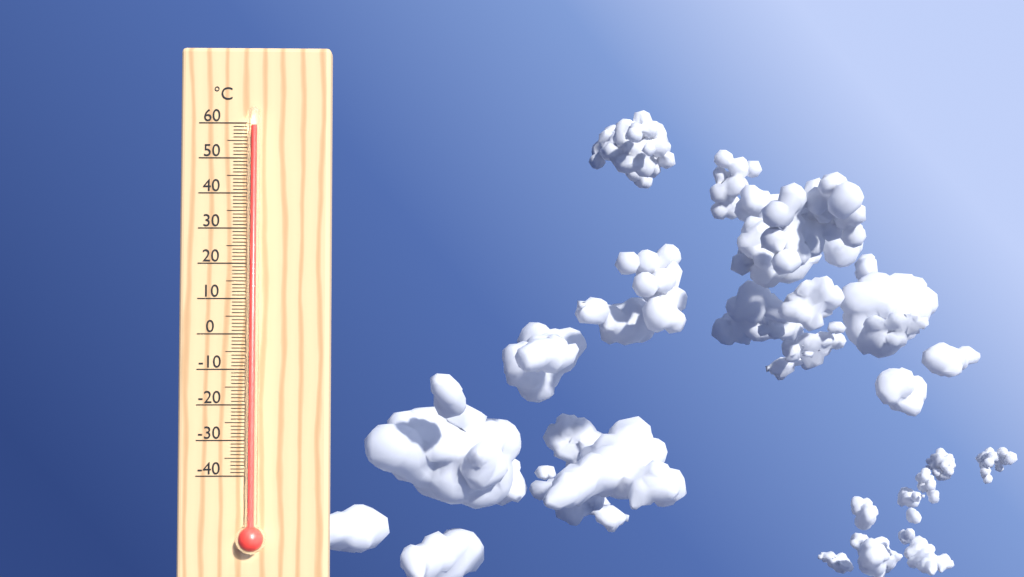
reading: 59 °C
